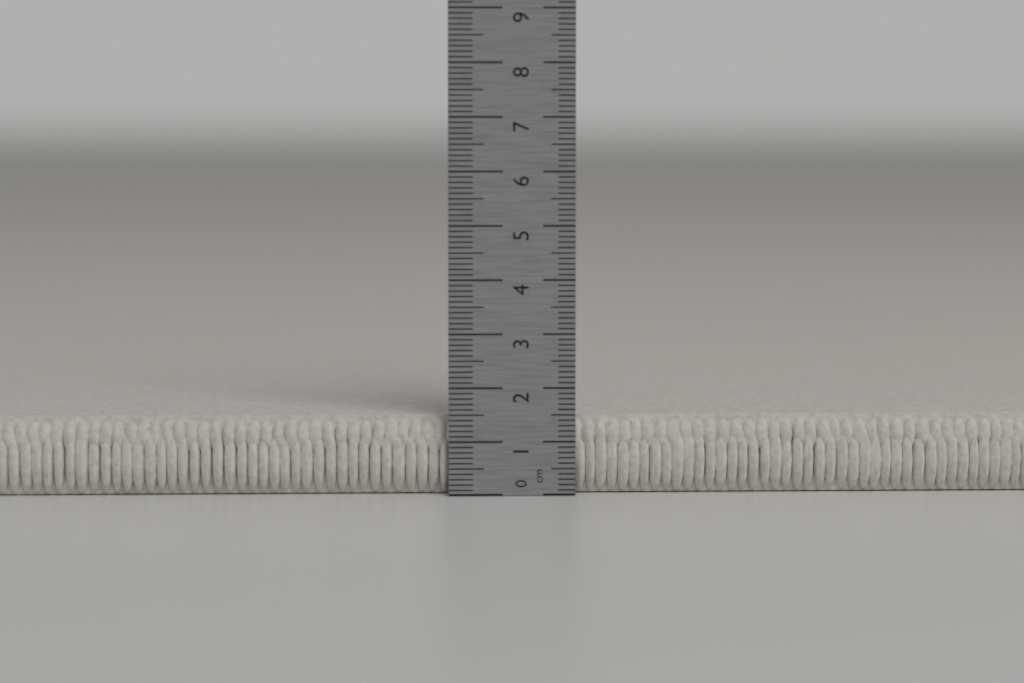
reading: 1.5 cm
